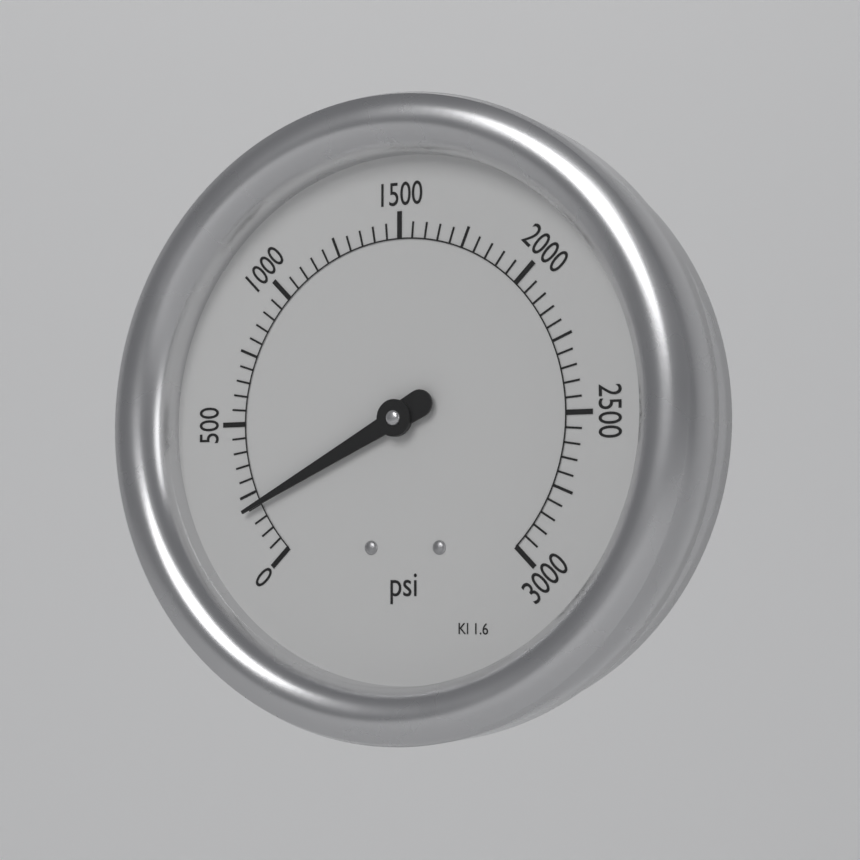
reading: 200 psi
